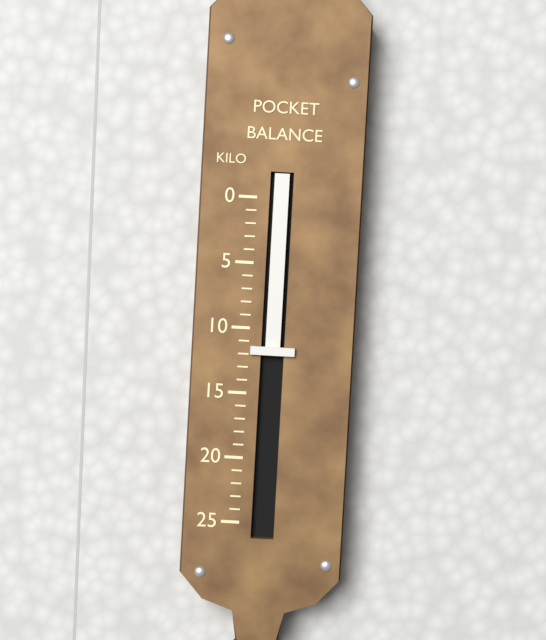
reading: 12 kg
